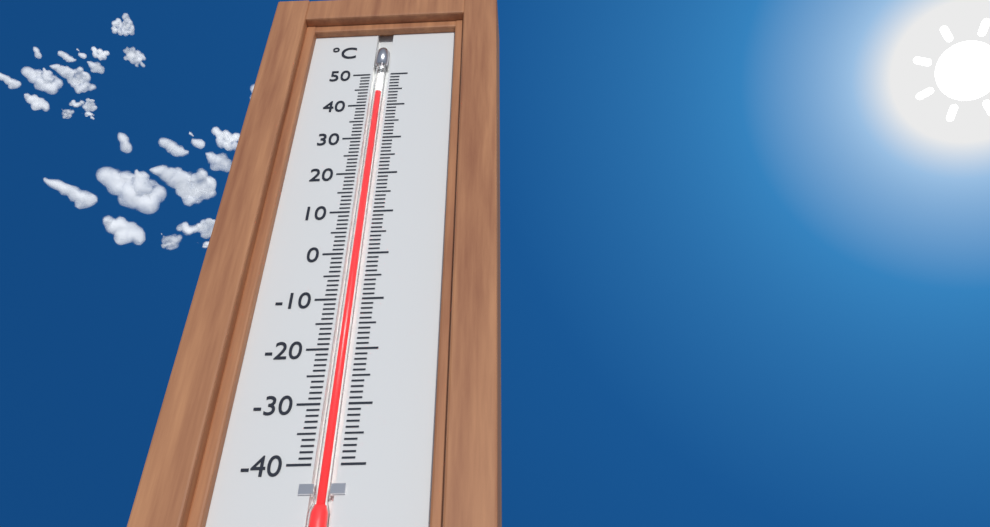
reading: 44 °C
